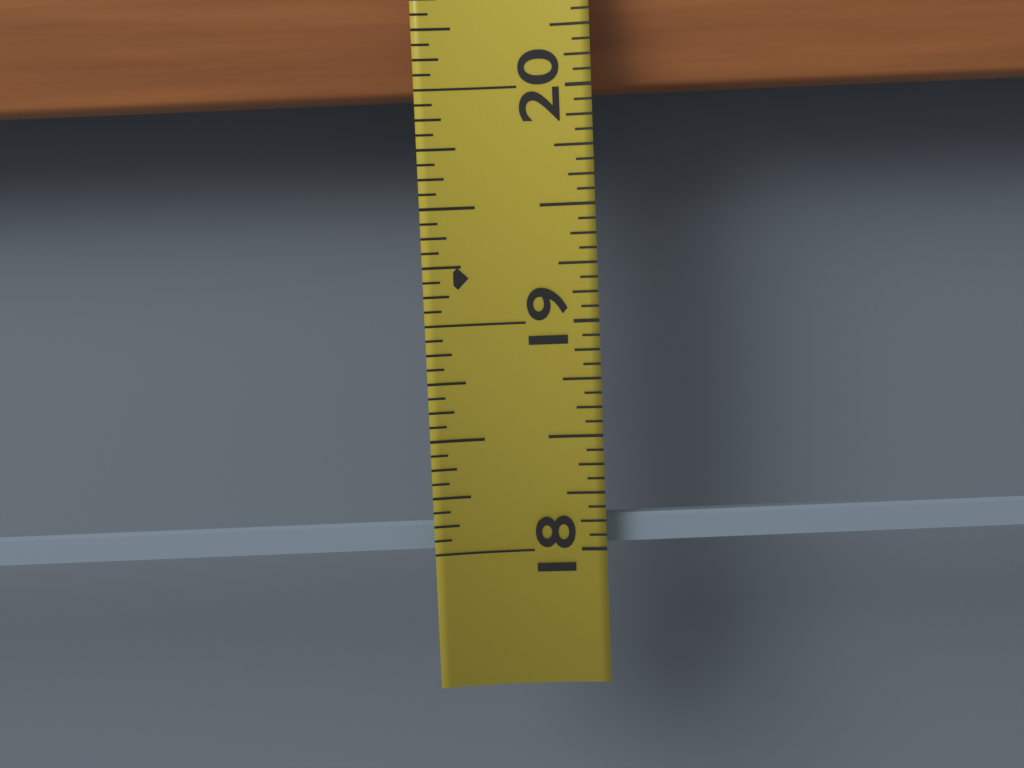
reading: 18.1250 in
